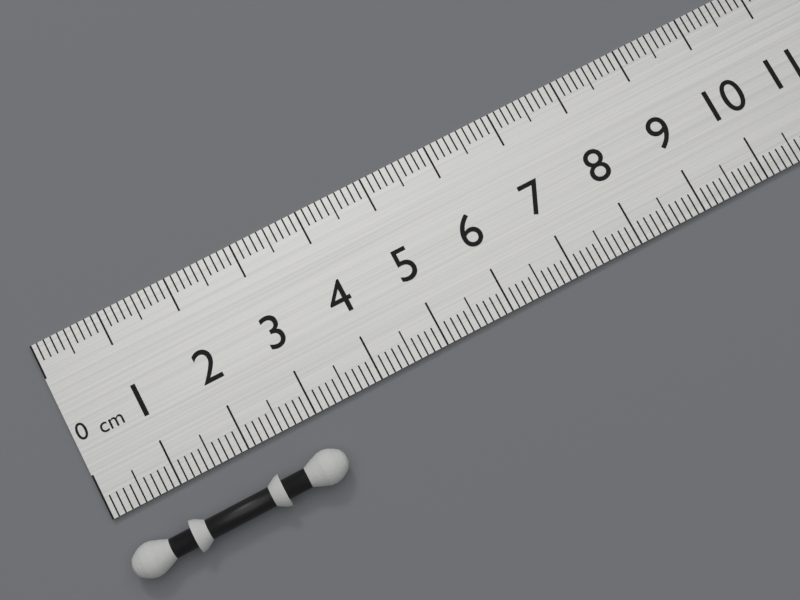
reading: 3.1 cm
